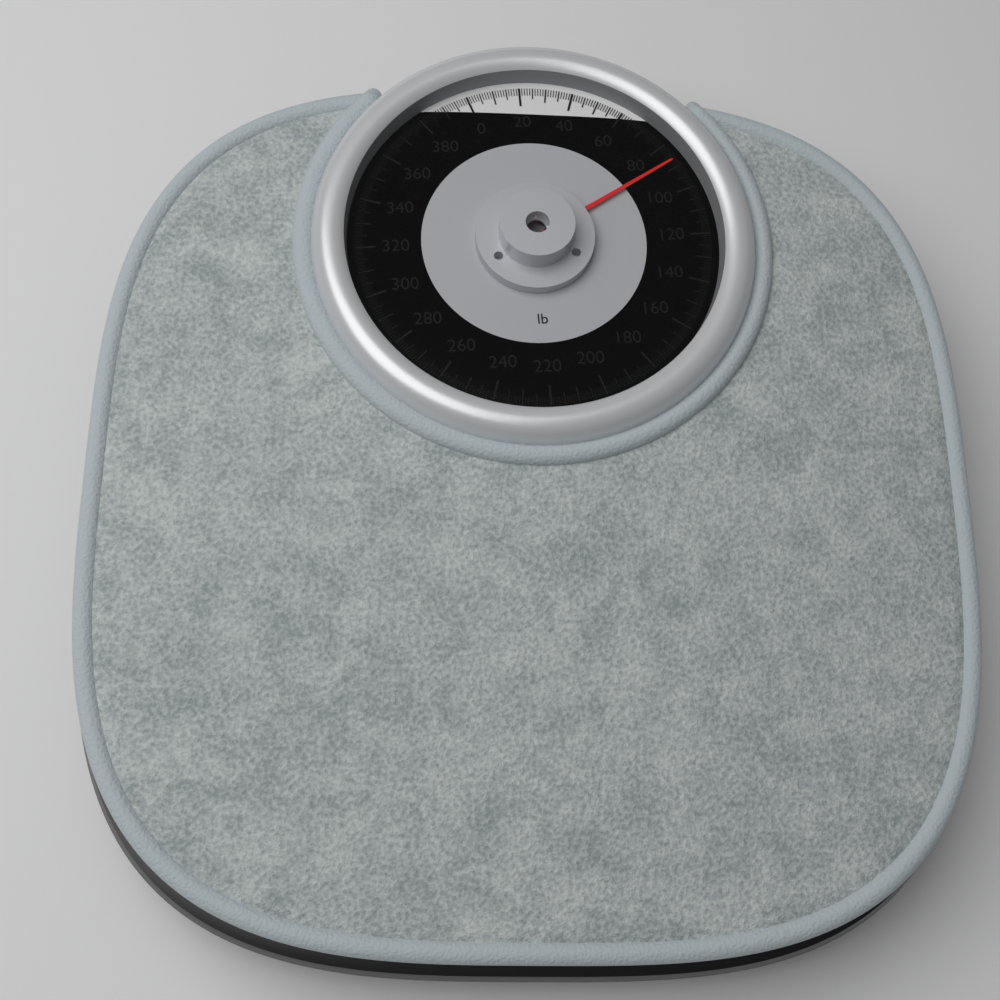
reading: 87 lb
